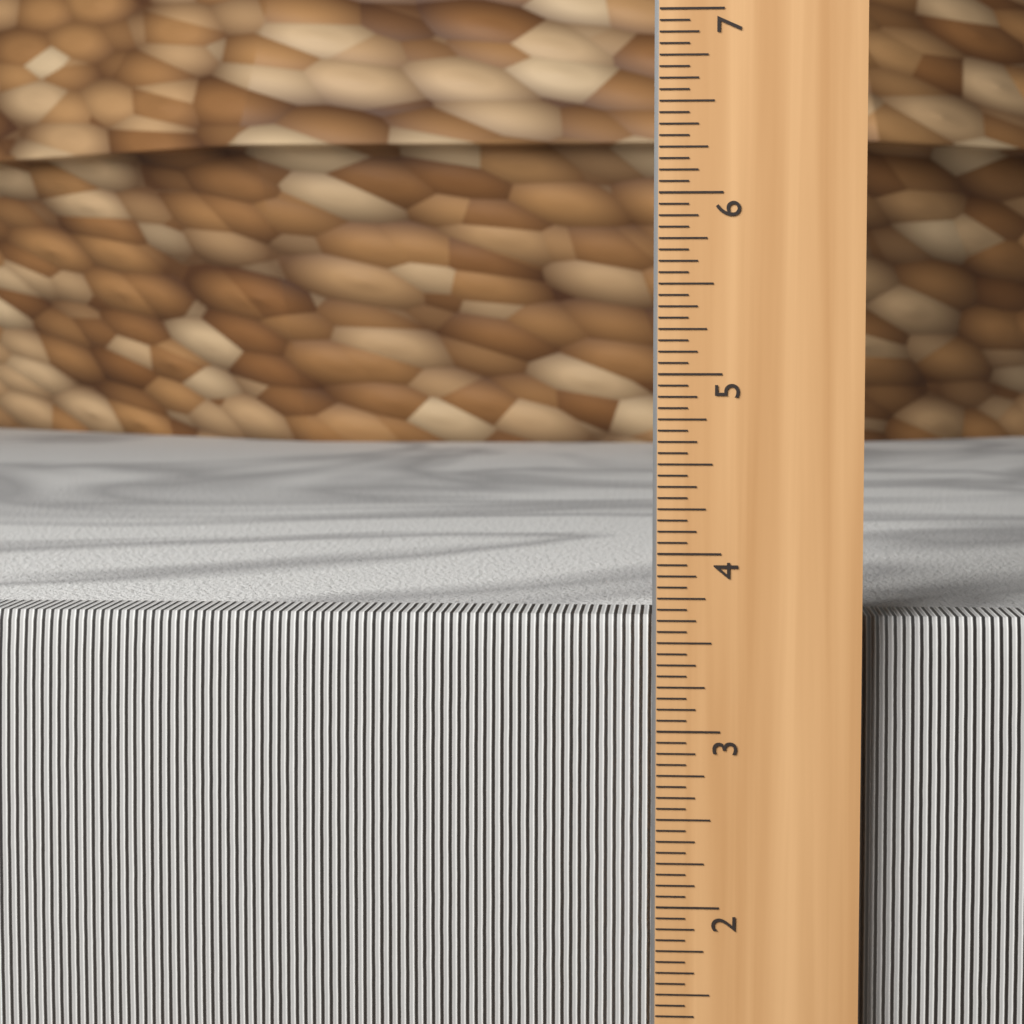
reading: 3.6250 in
